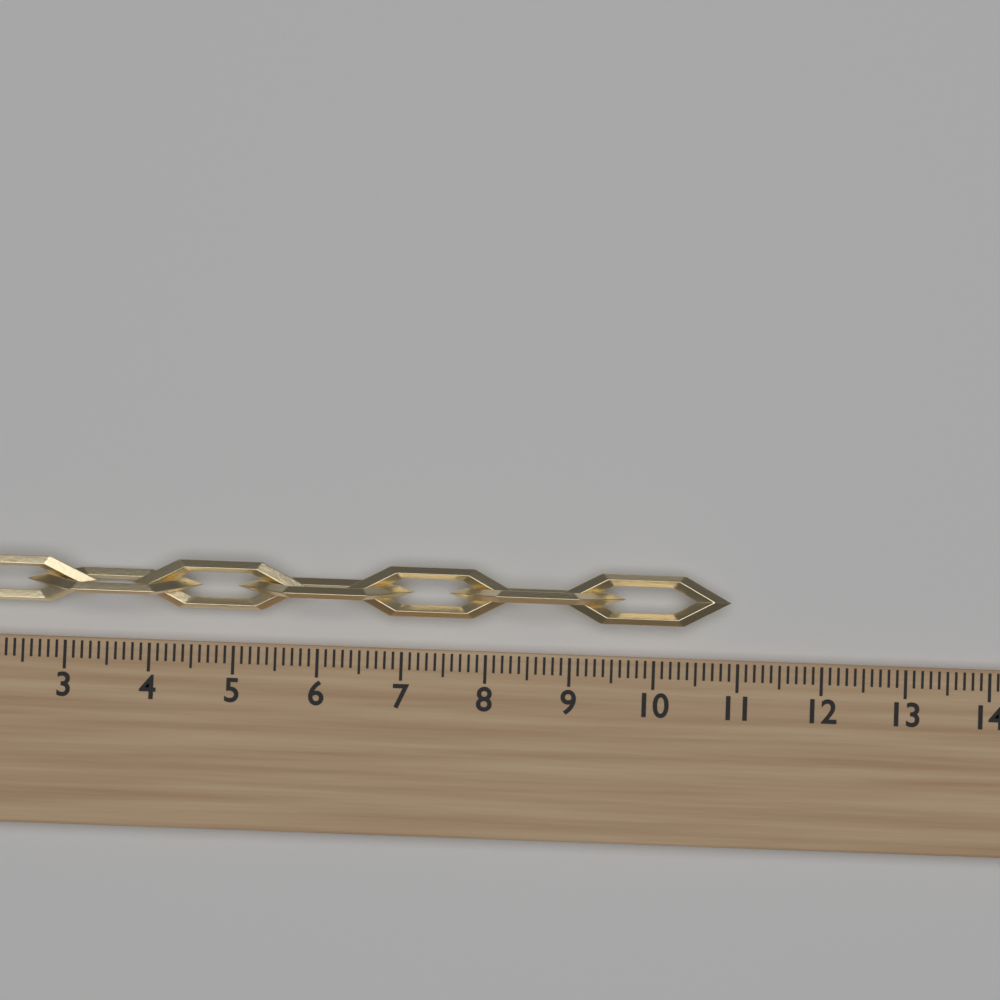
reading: 10.9 (no unit)
